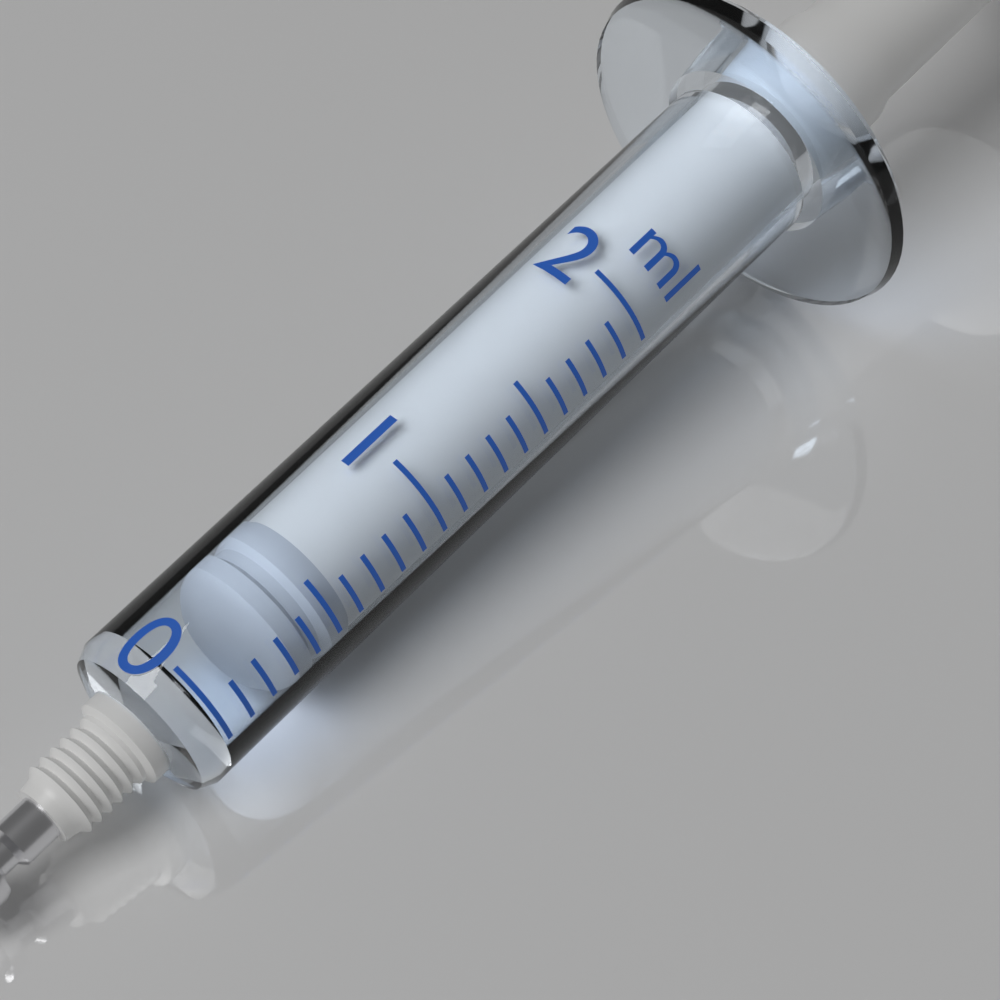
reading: 0.3 ml
